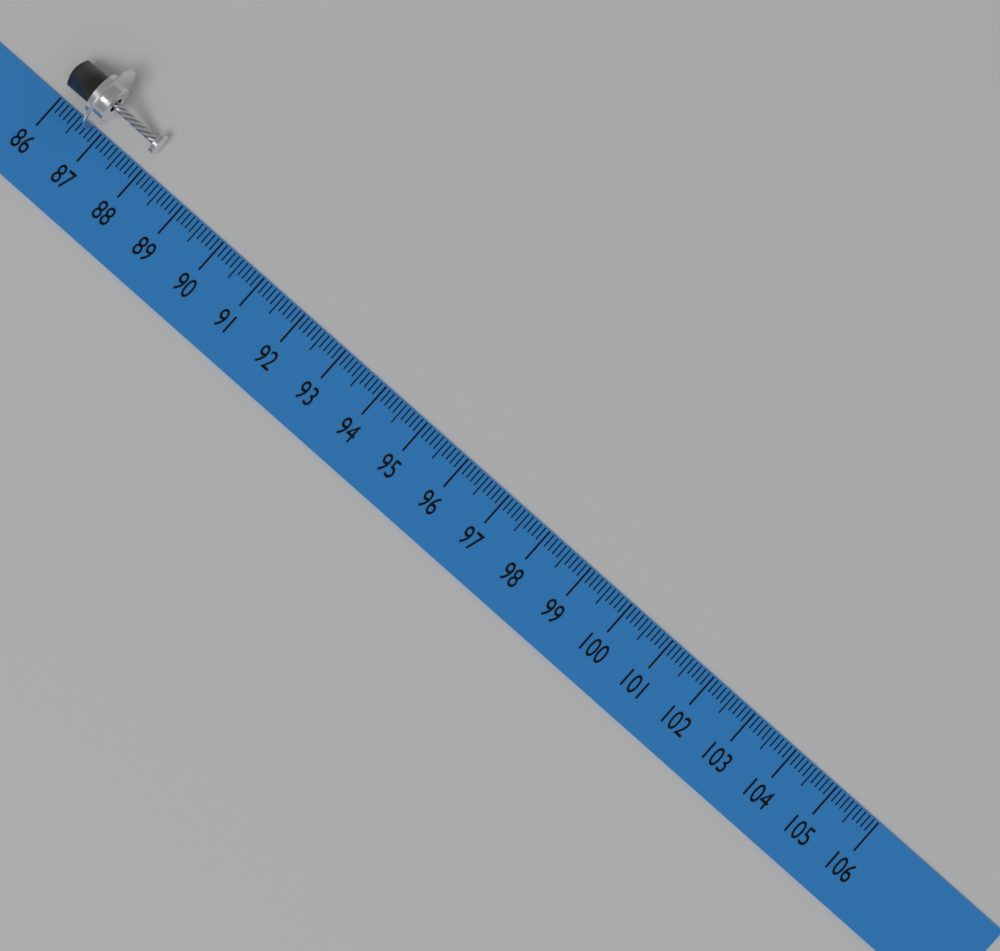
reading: 88.0 (no unit)
